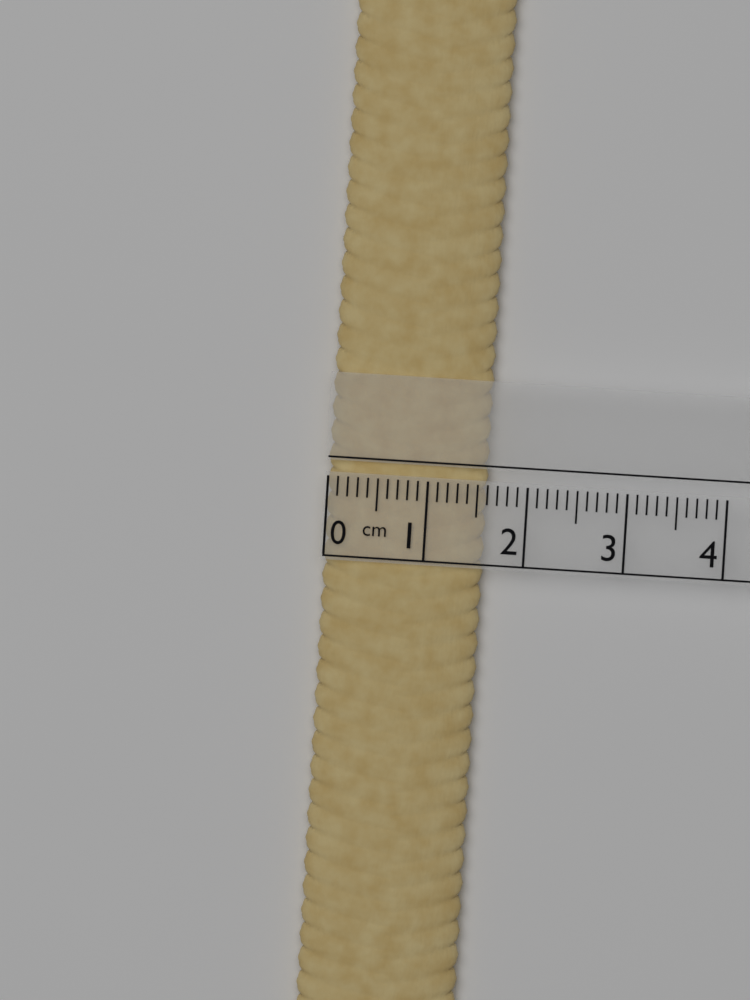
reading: 1.6 cm
